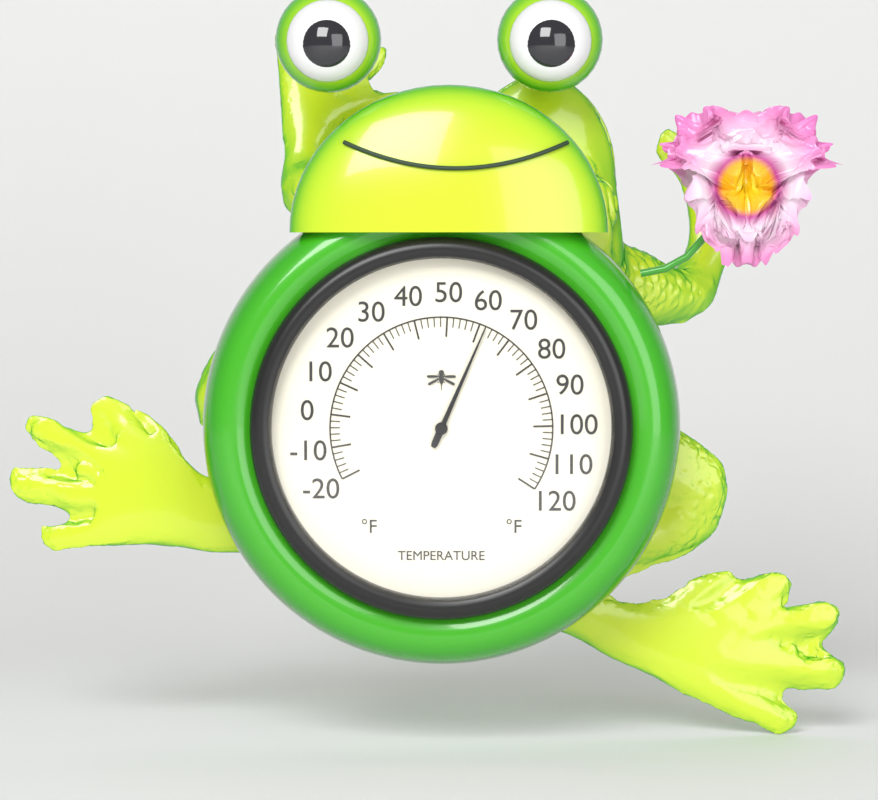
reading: 62 °F
